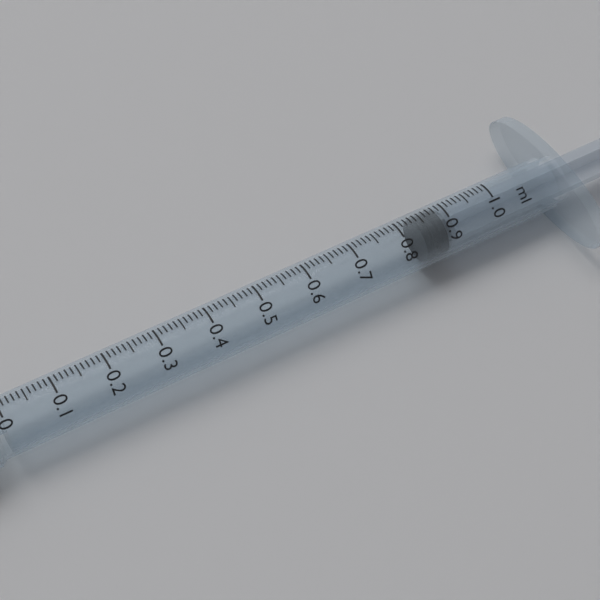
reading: 0.84 ml
